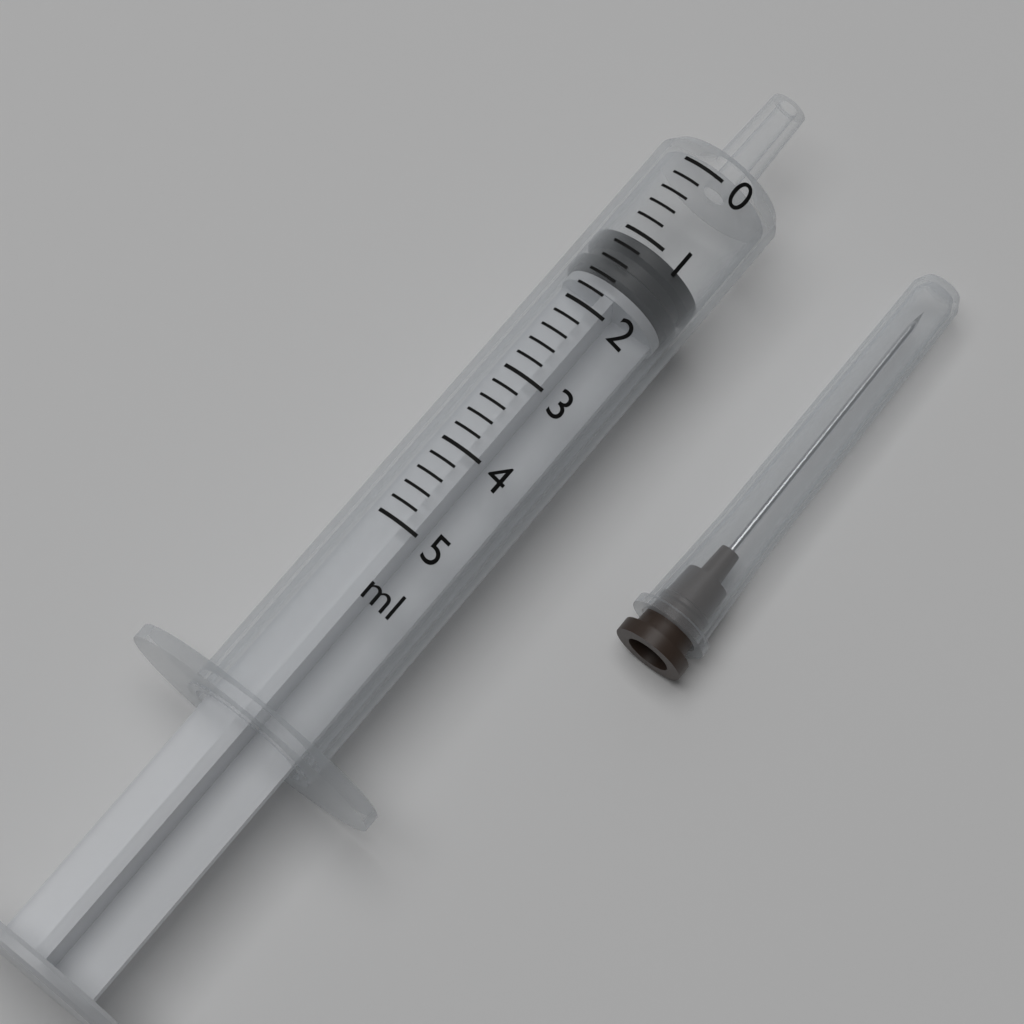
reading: 1.0 ml
